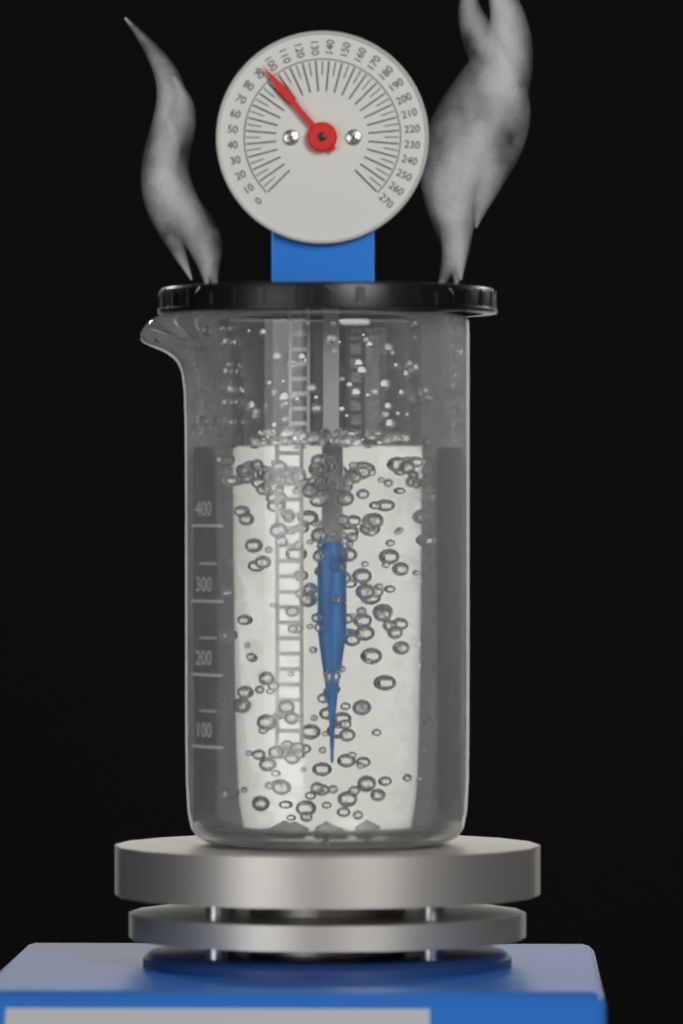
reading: 95 (no unit)
